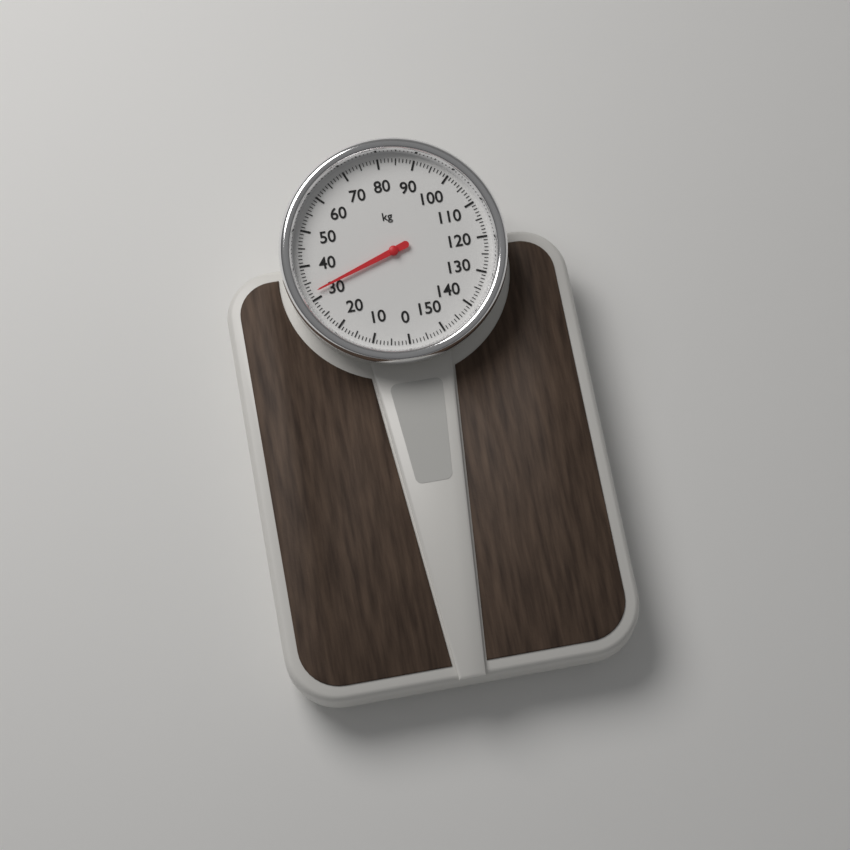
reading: 32 kg
